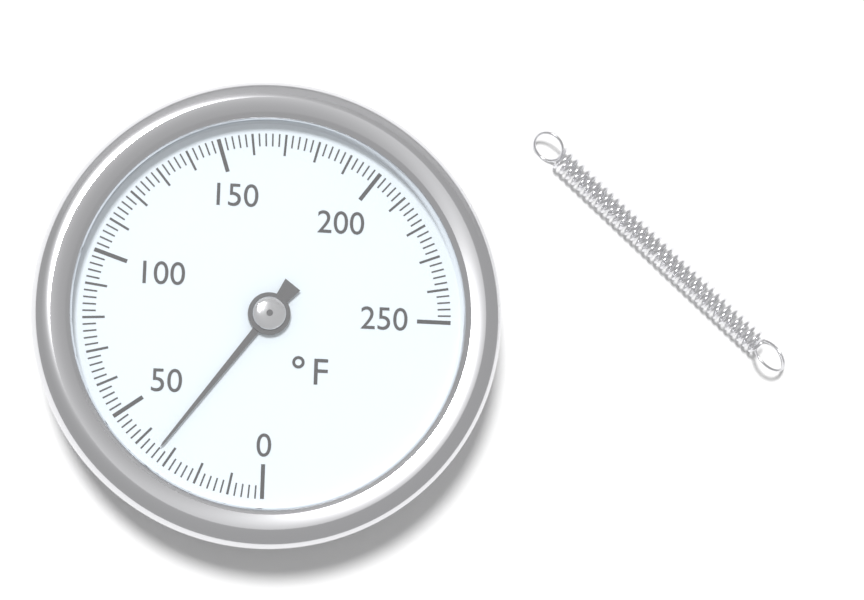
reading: 34 °F
